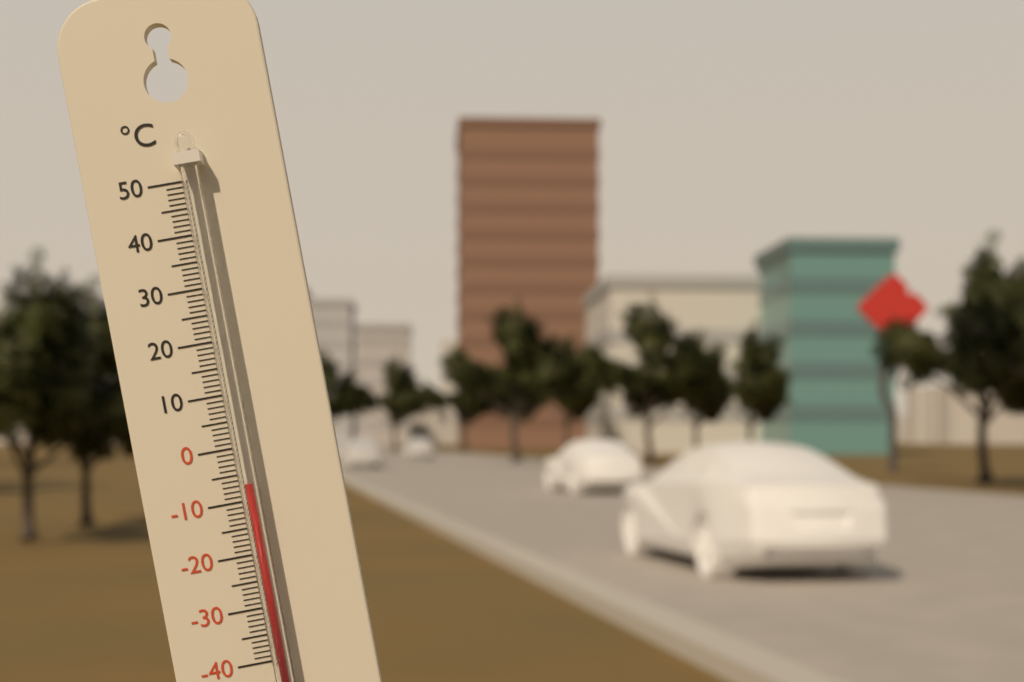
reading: -7 °C
